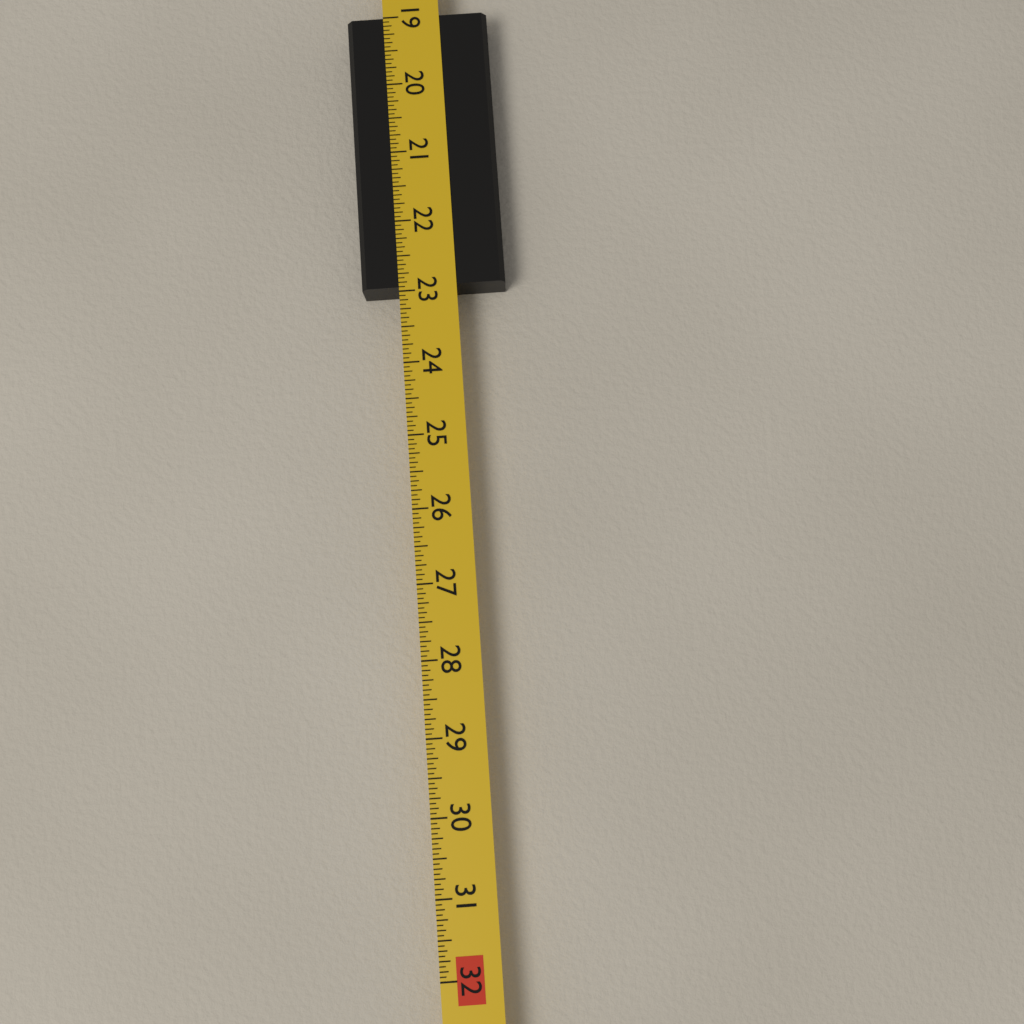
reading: 22.9375 in
